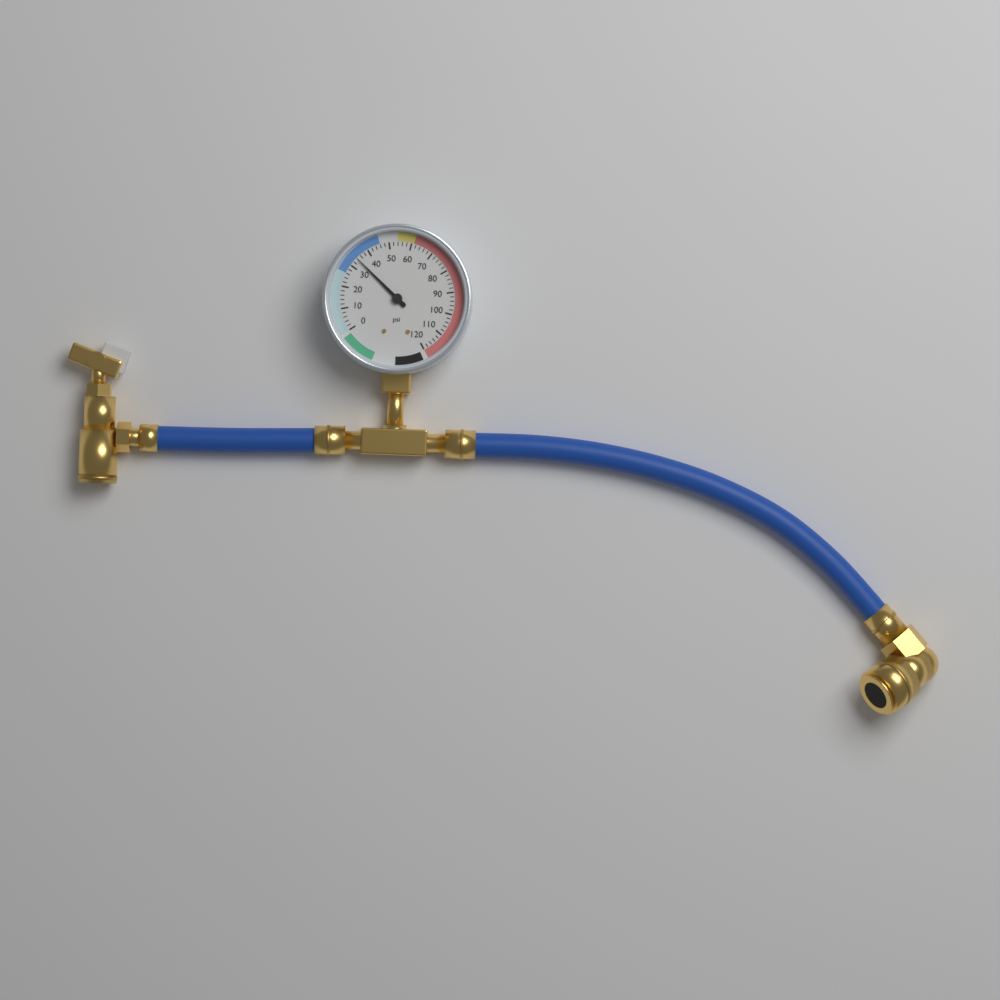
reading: 34 psi
